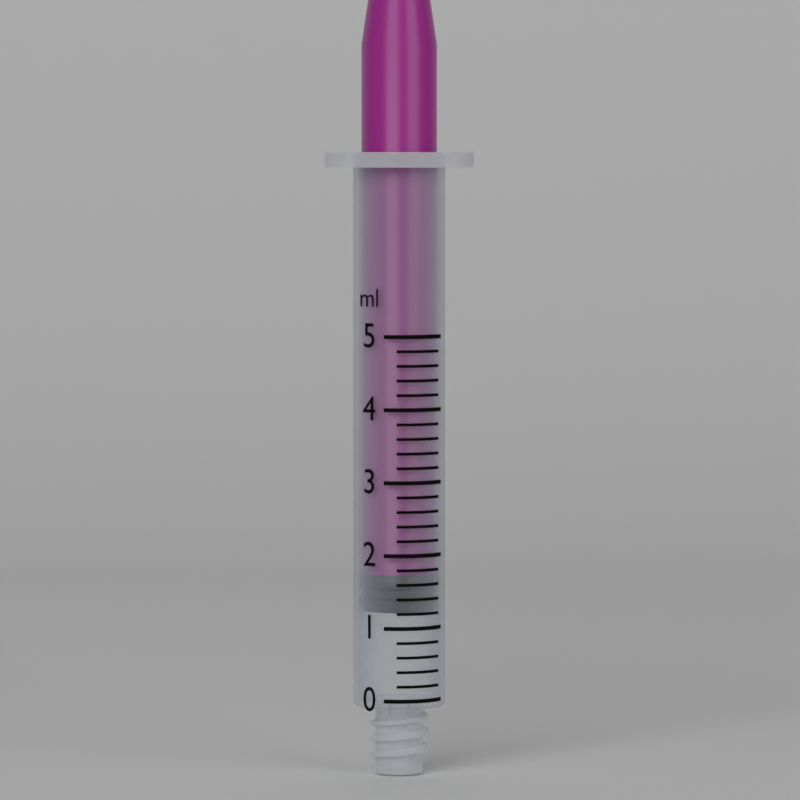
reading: 1.2 ml
